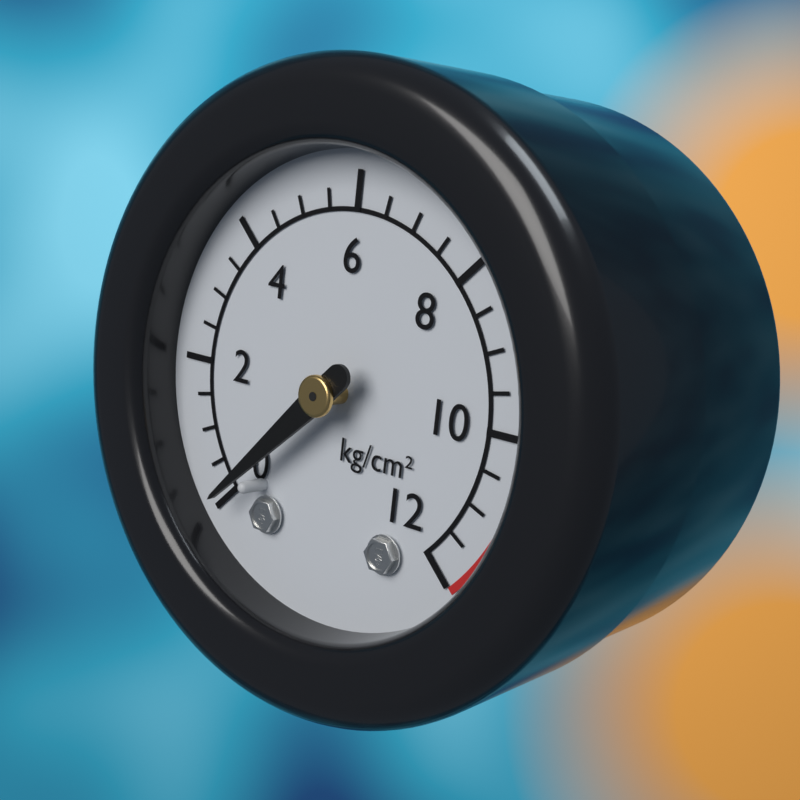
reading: 0.0 kg/cm²
